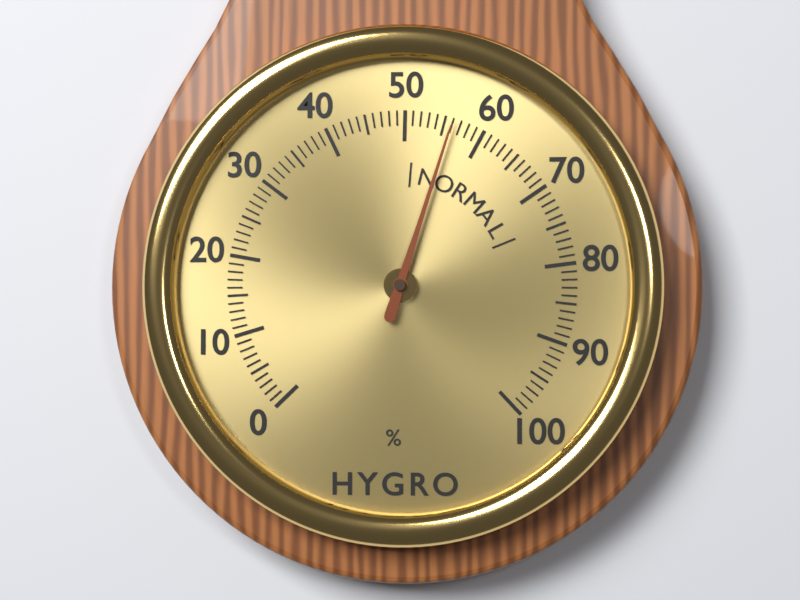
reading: 56 %
